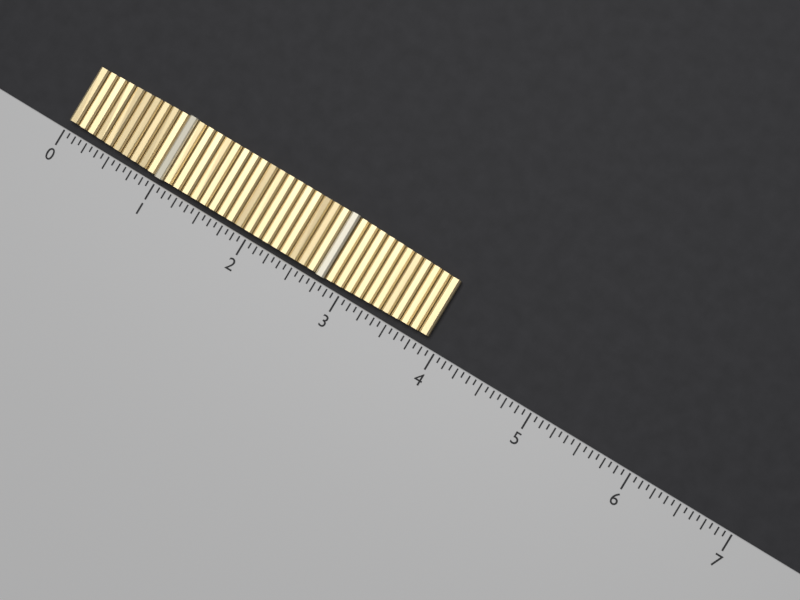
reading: 3.8750 (no unit)
